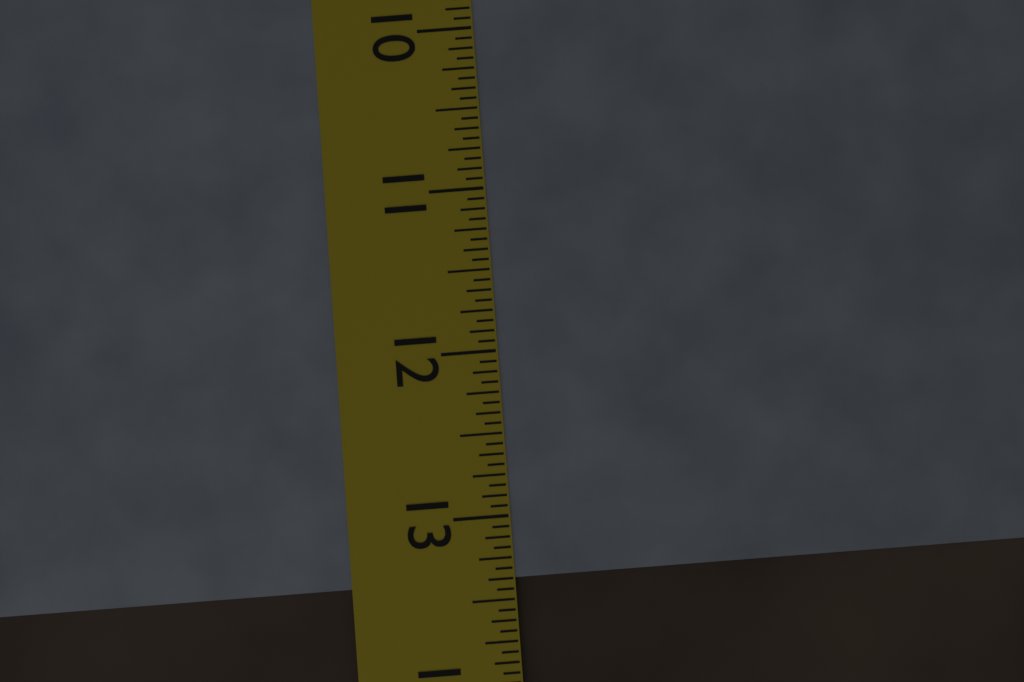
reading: 13.3750 in
